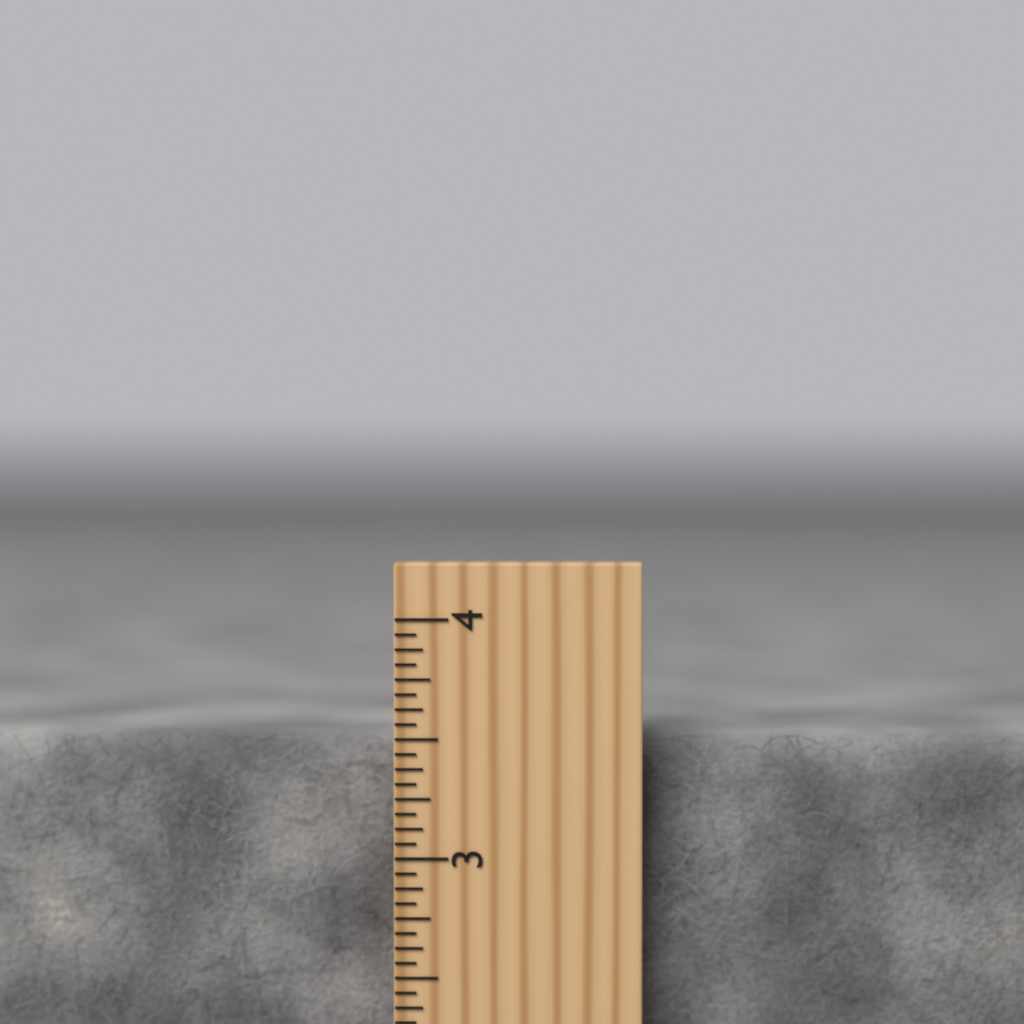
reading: 3.5000 inch
